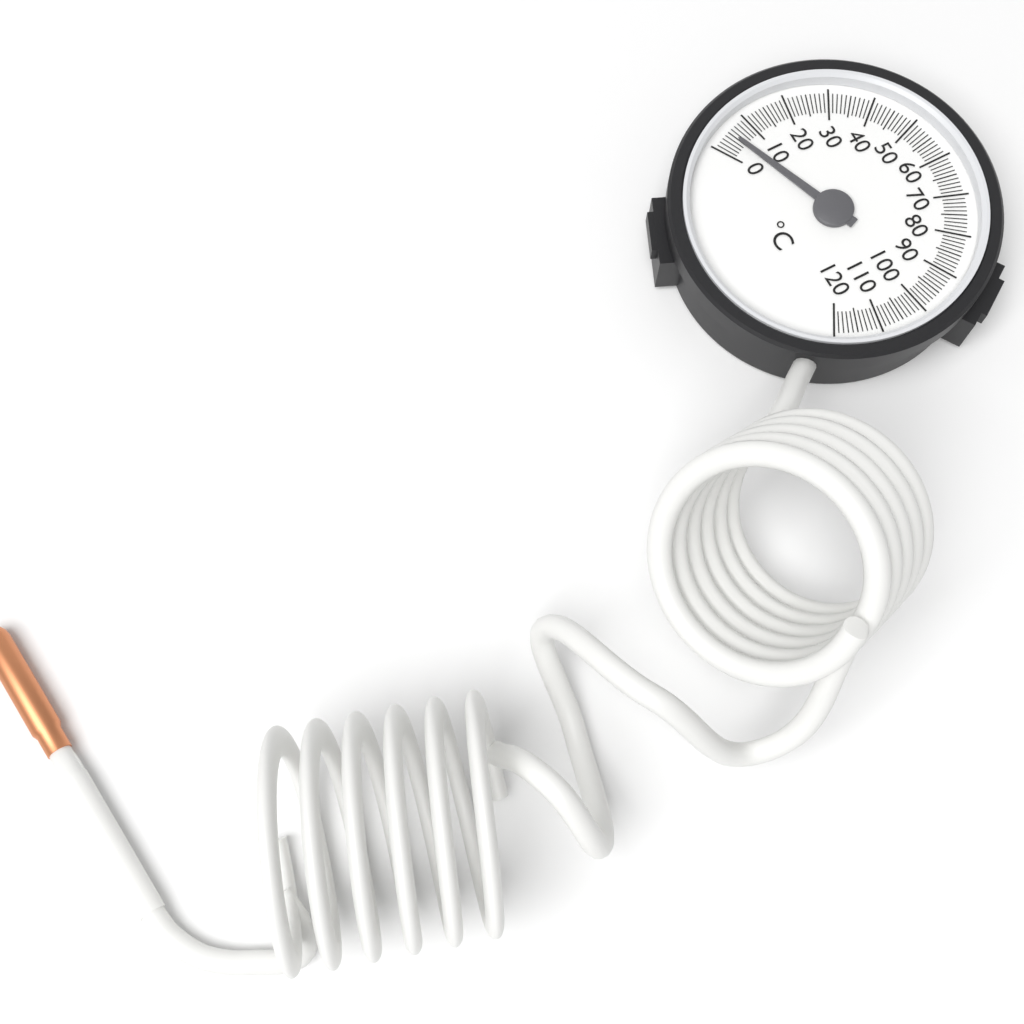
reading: 5 °C
